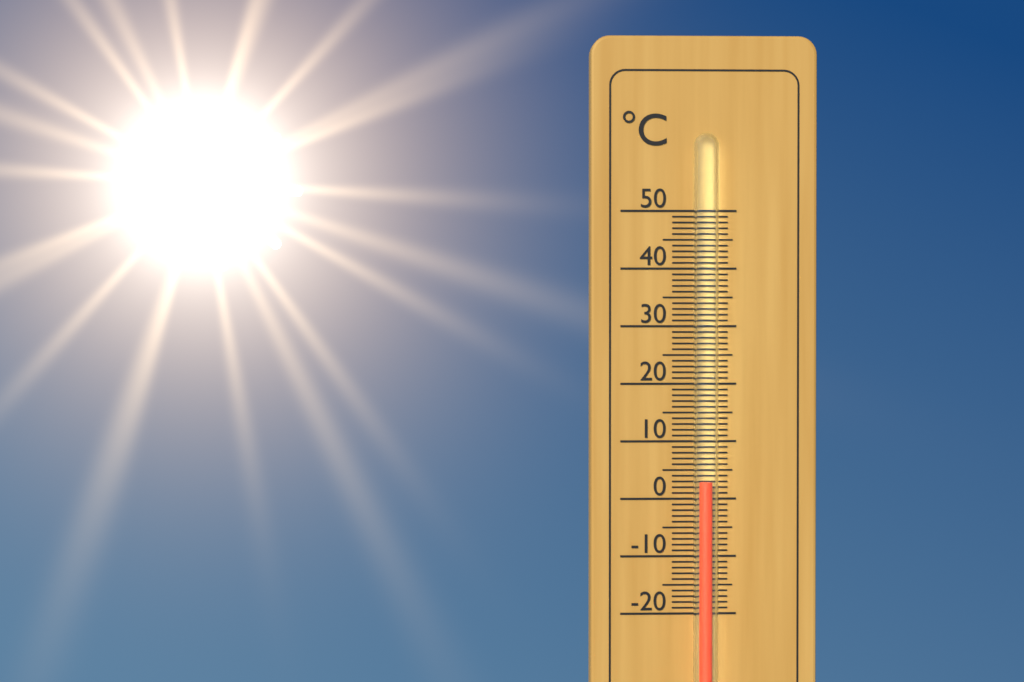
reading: 3 °C
